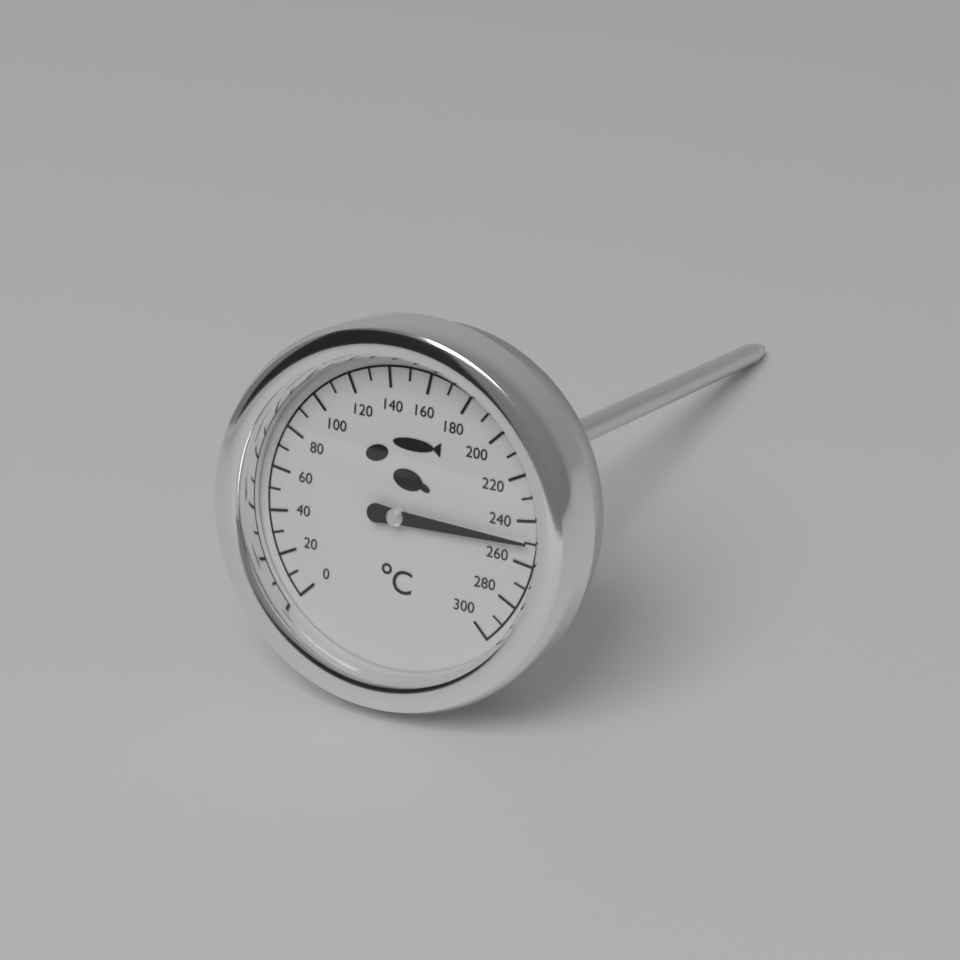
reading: 250 °C
